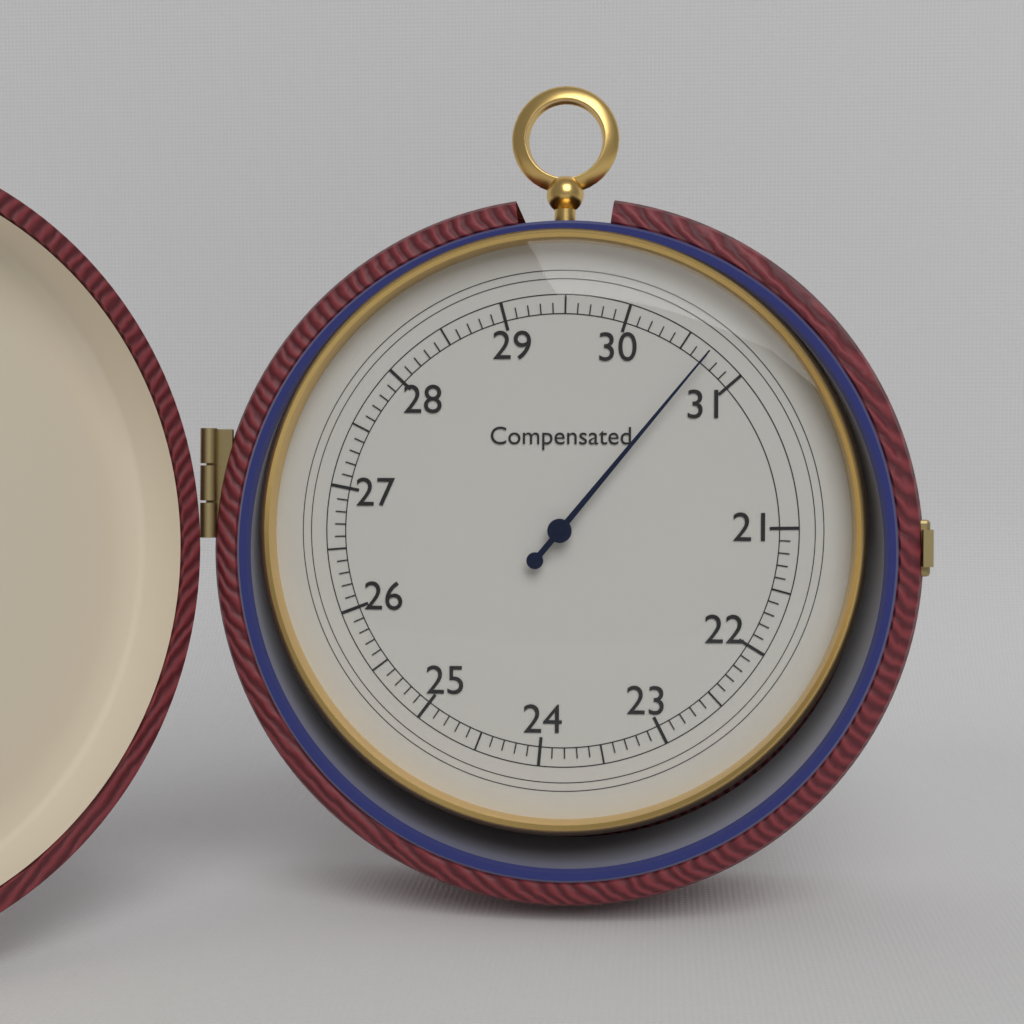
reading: 30.7 (no unit)
